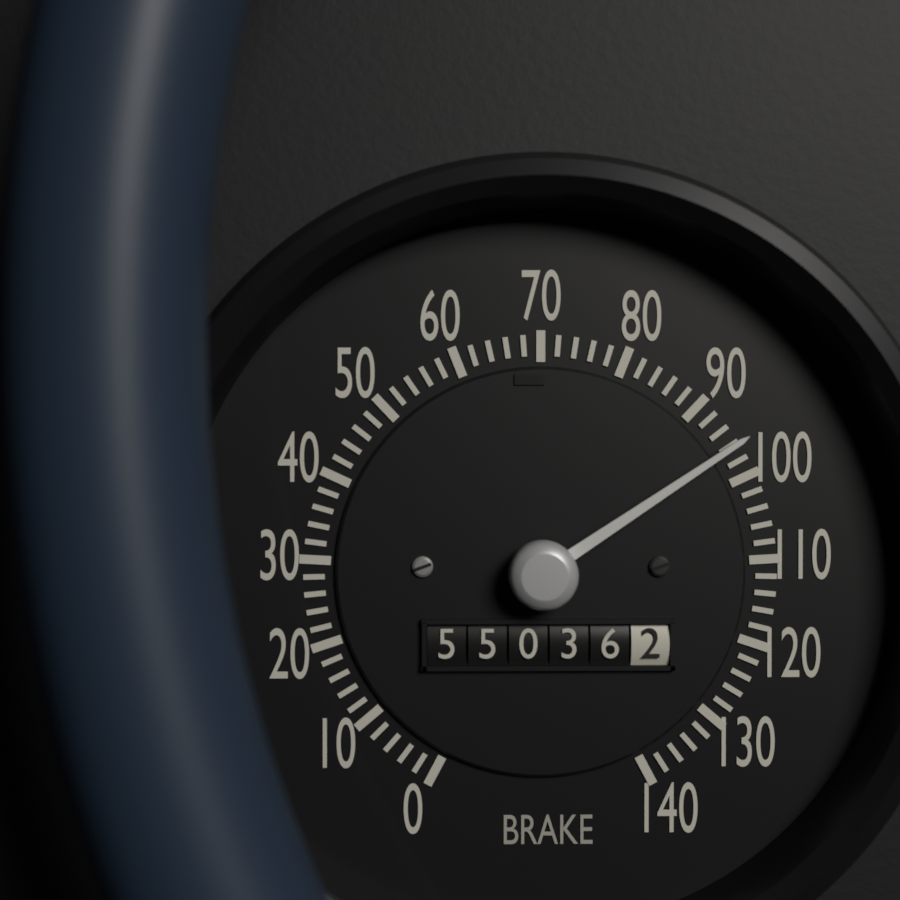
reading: 96 (no unit)
